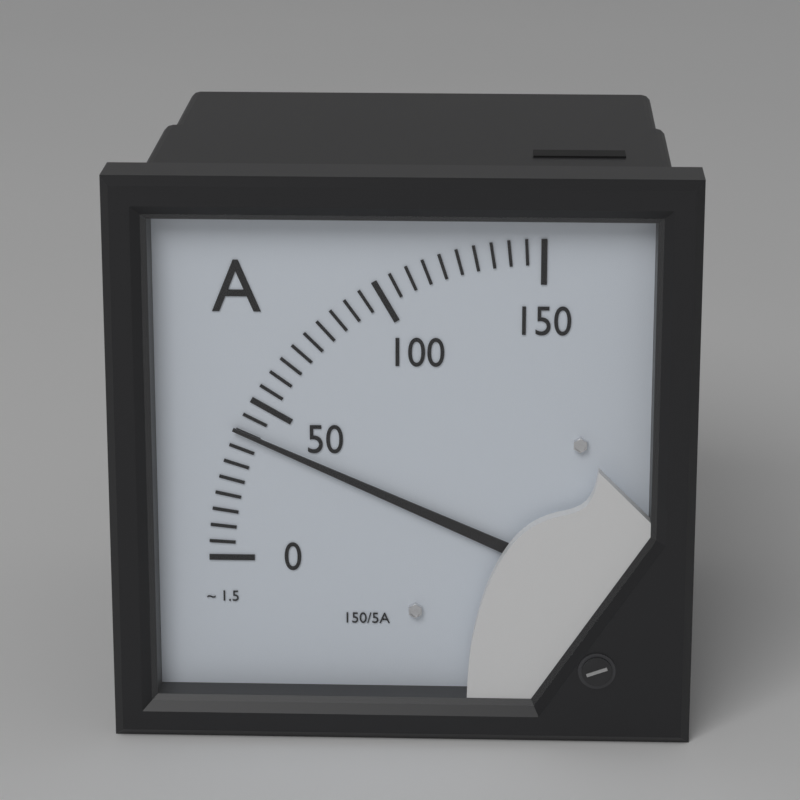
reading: 40 A
